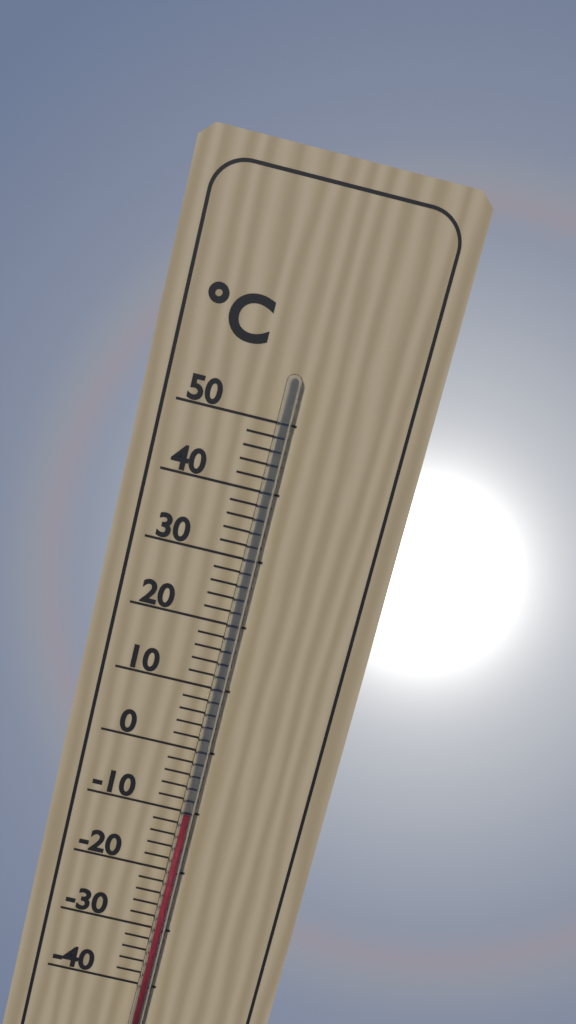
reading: -10 °C
